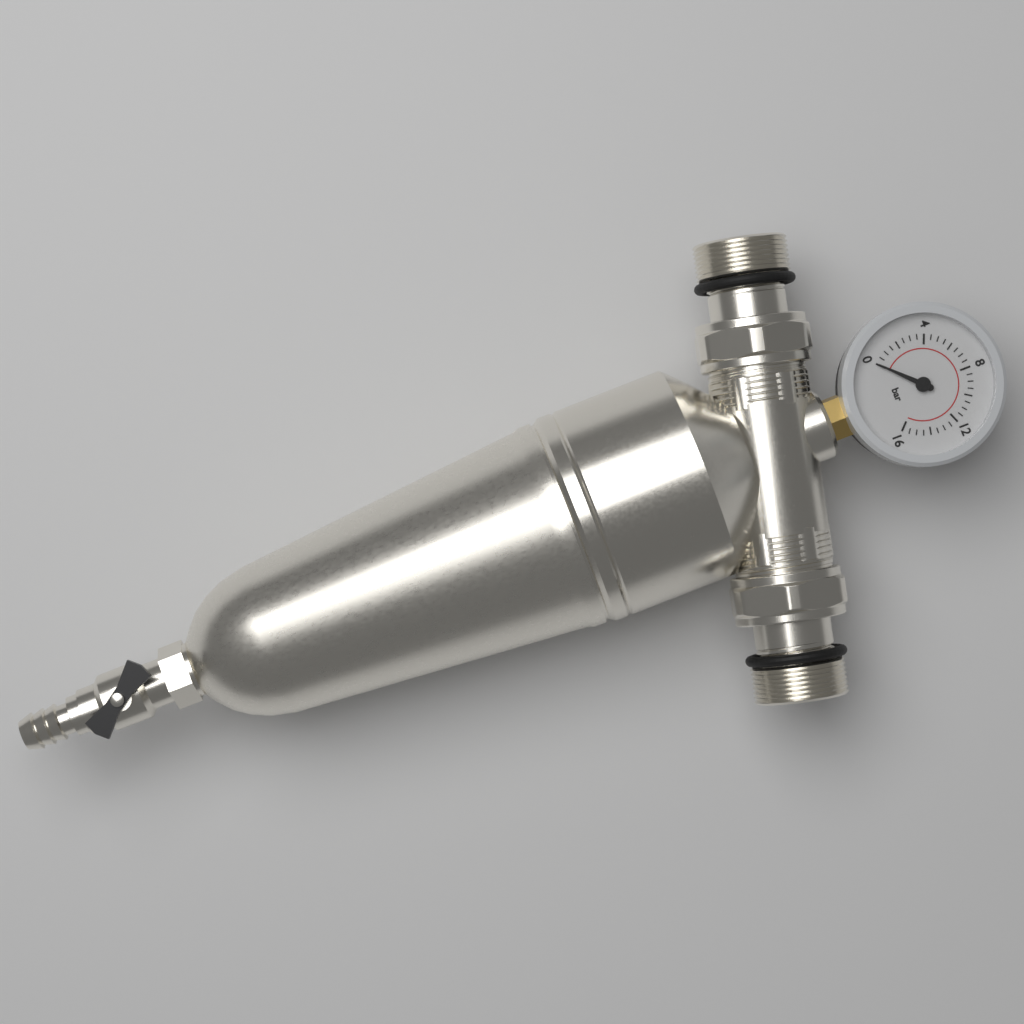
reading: 0.0 bar
